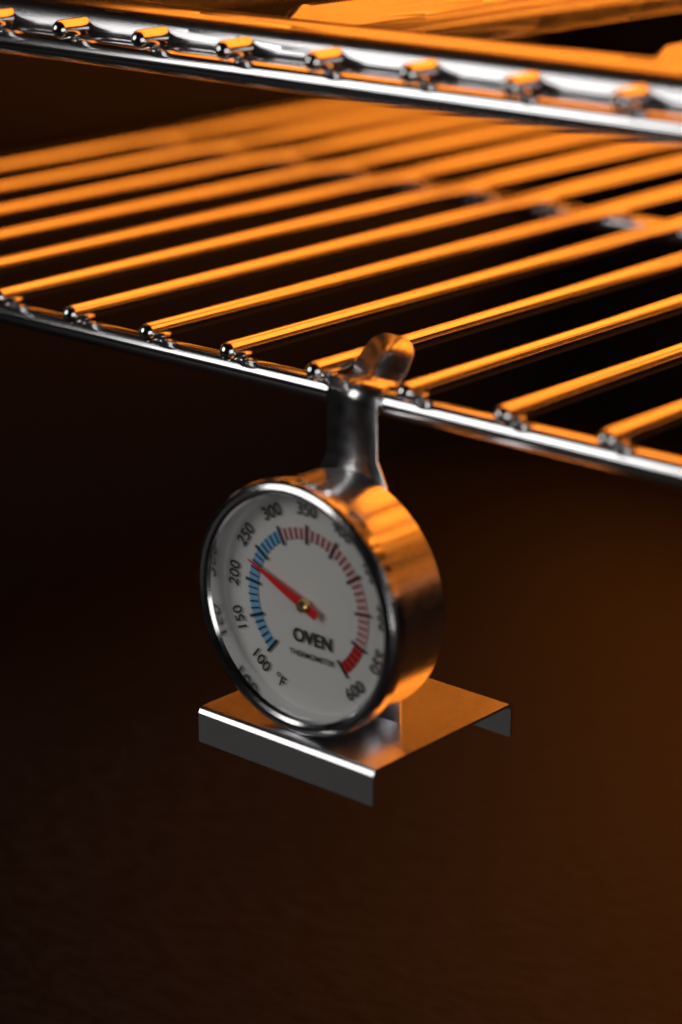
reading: 230 °F
